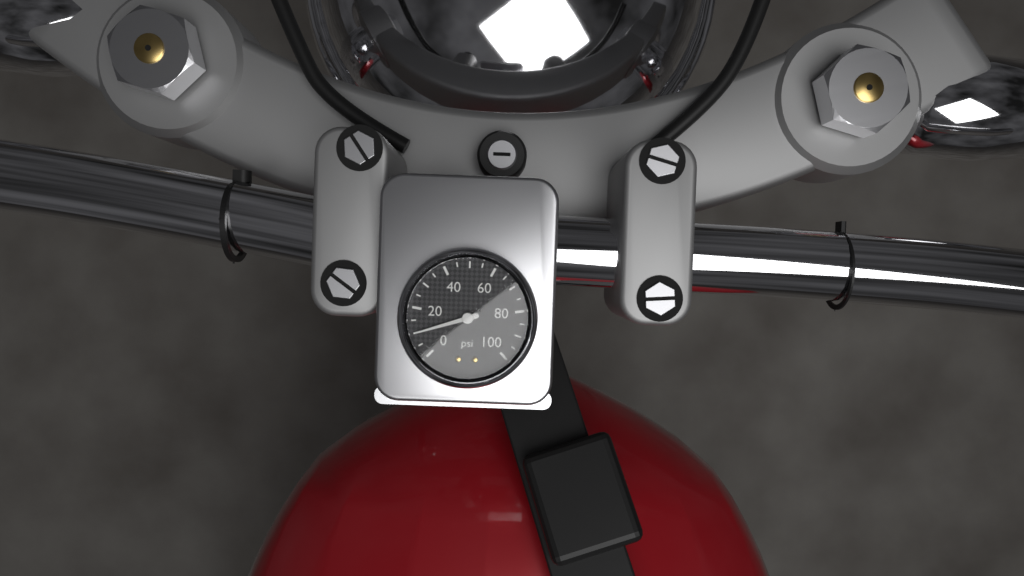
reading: 10 psi
